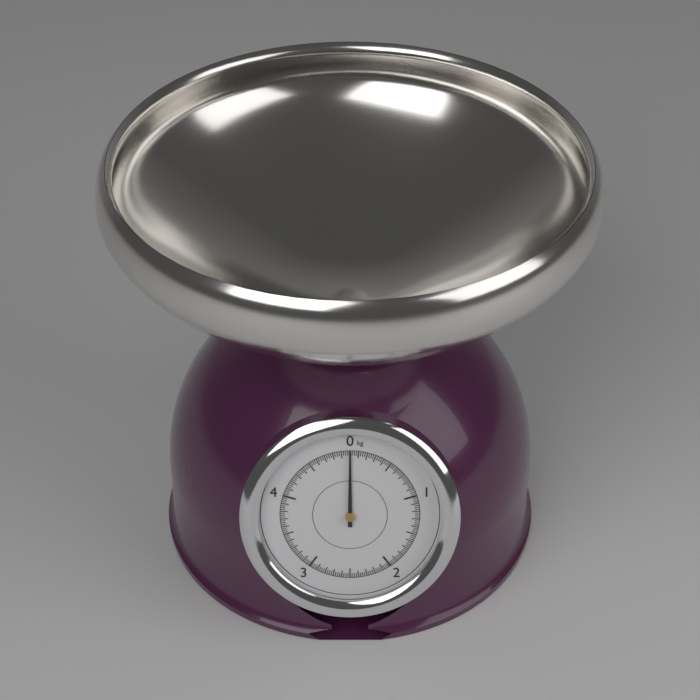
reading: 0.000 kg
